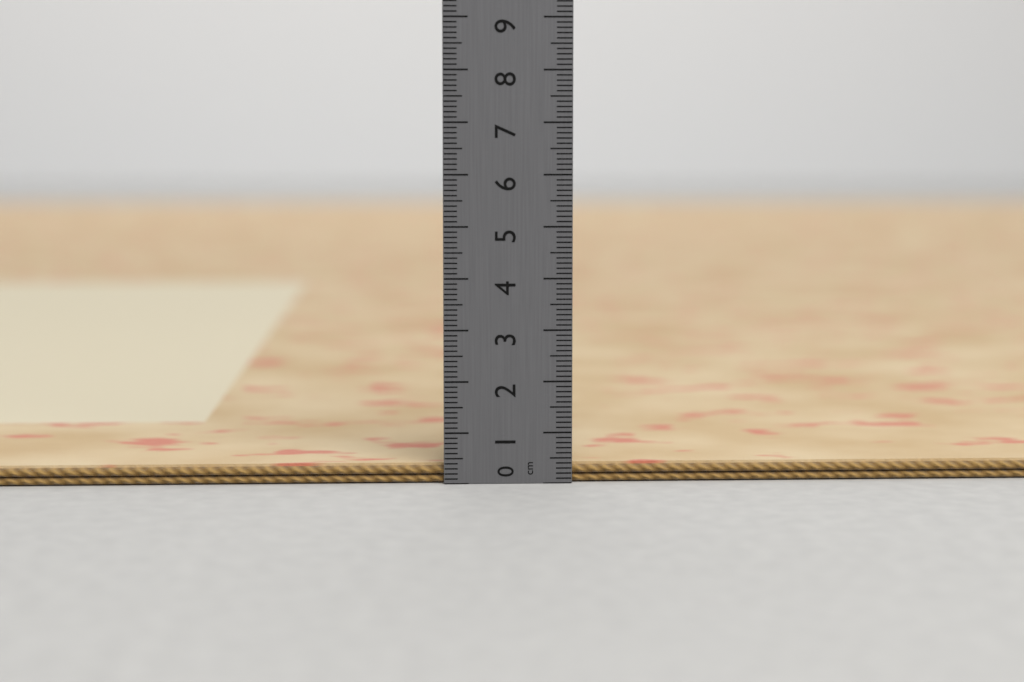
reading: 0.4 cm
